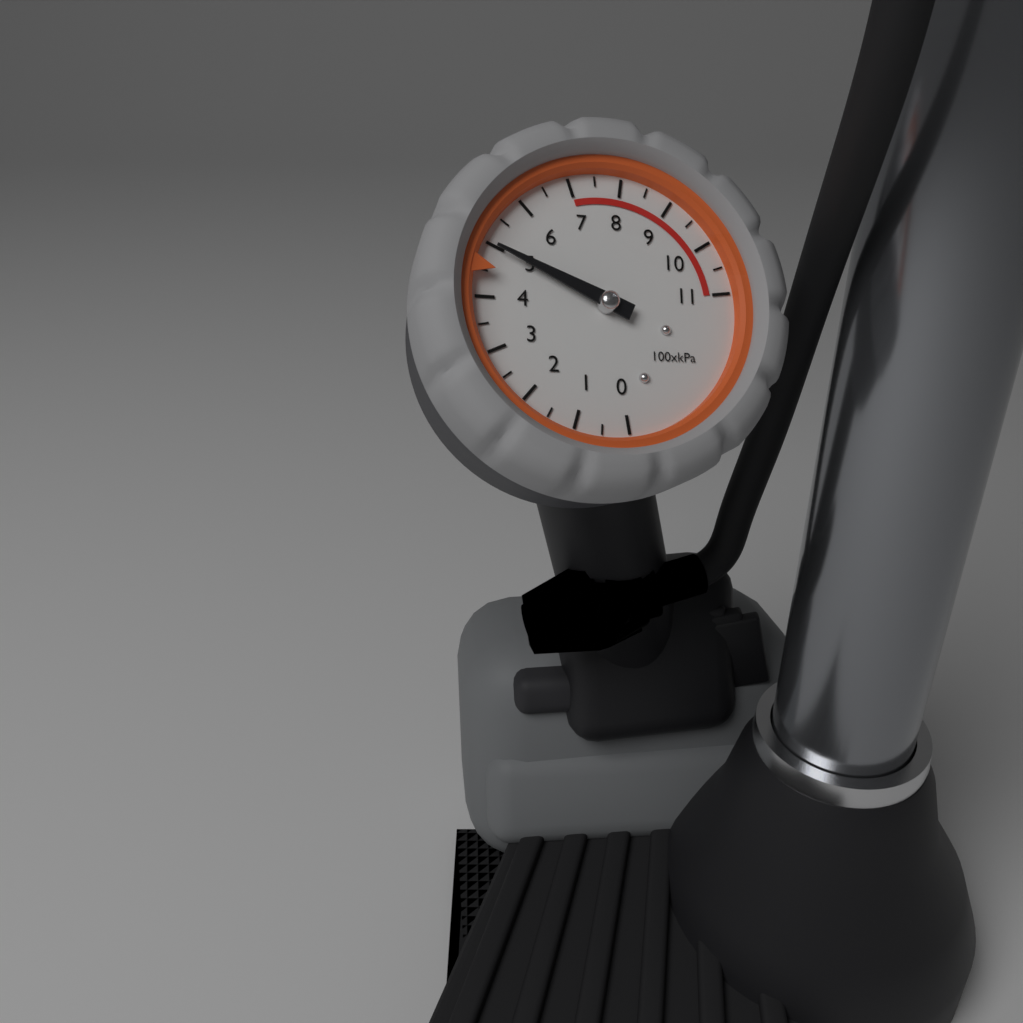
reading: 500 kPa
